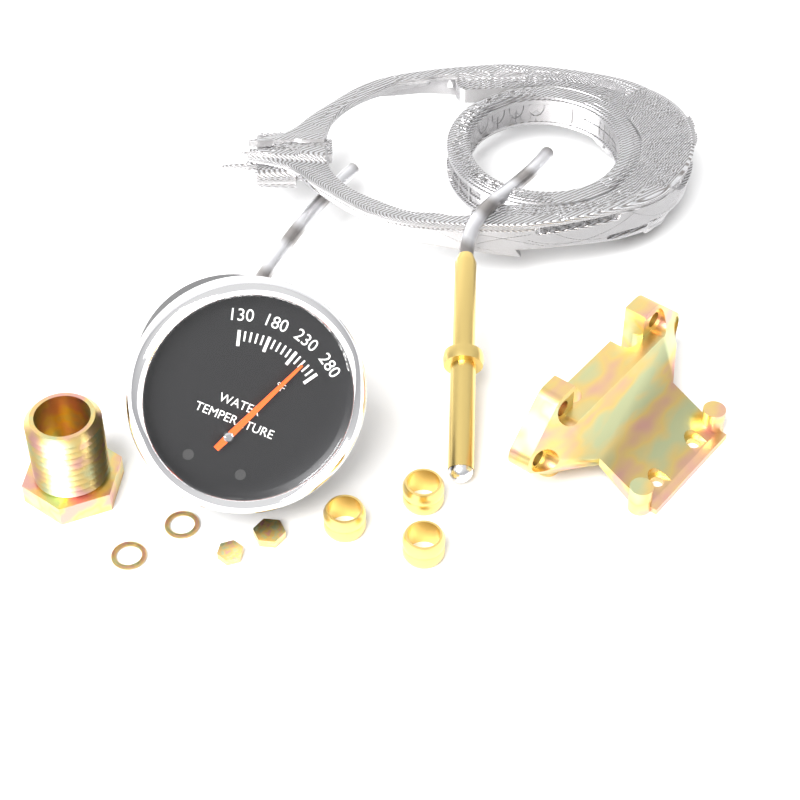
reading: 250 °F
